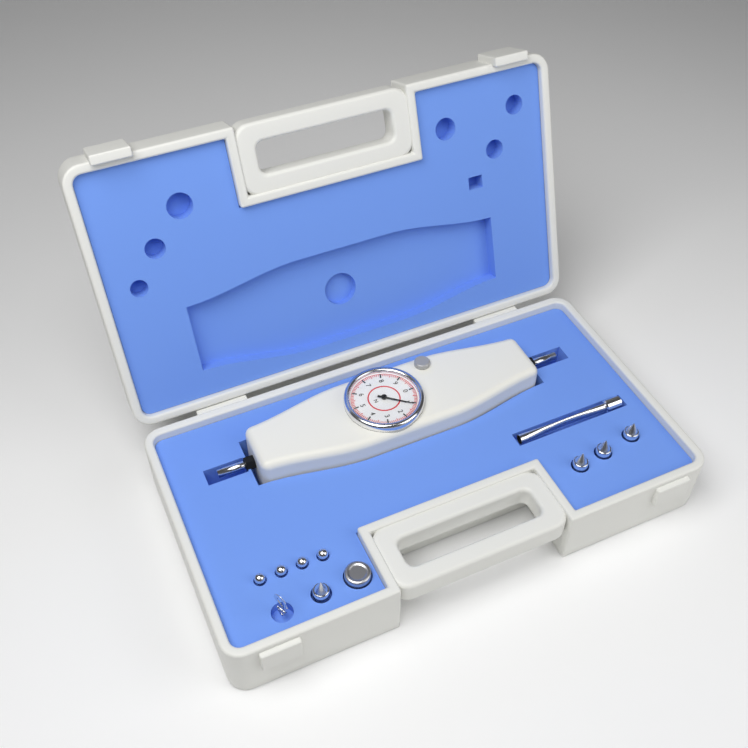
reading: 1.1 N
